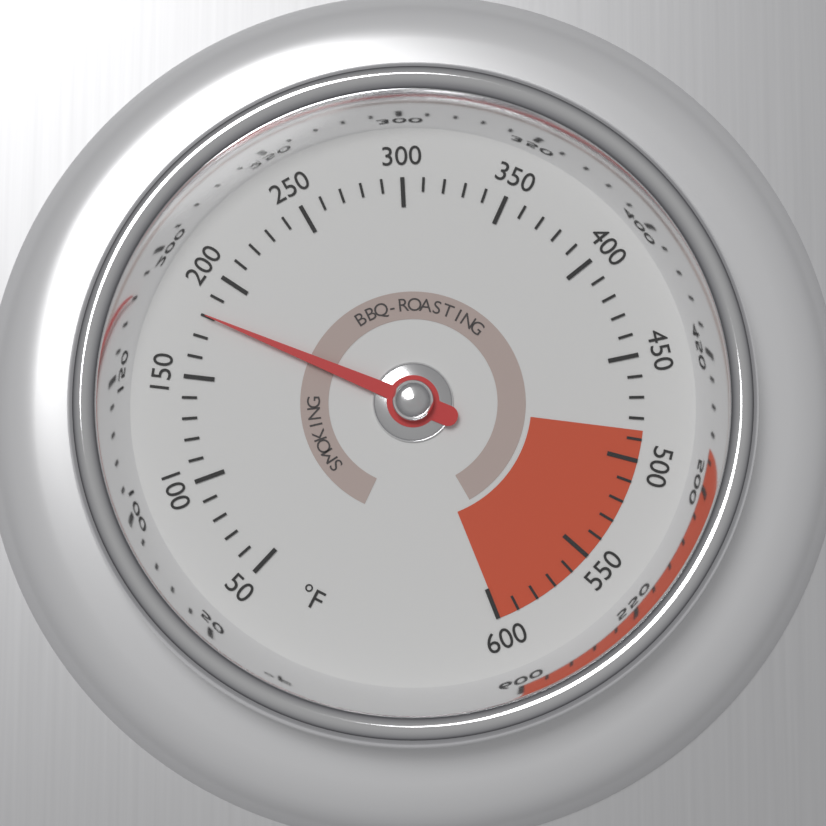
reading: 180 °F
